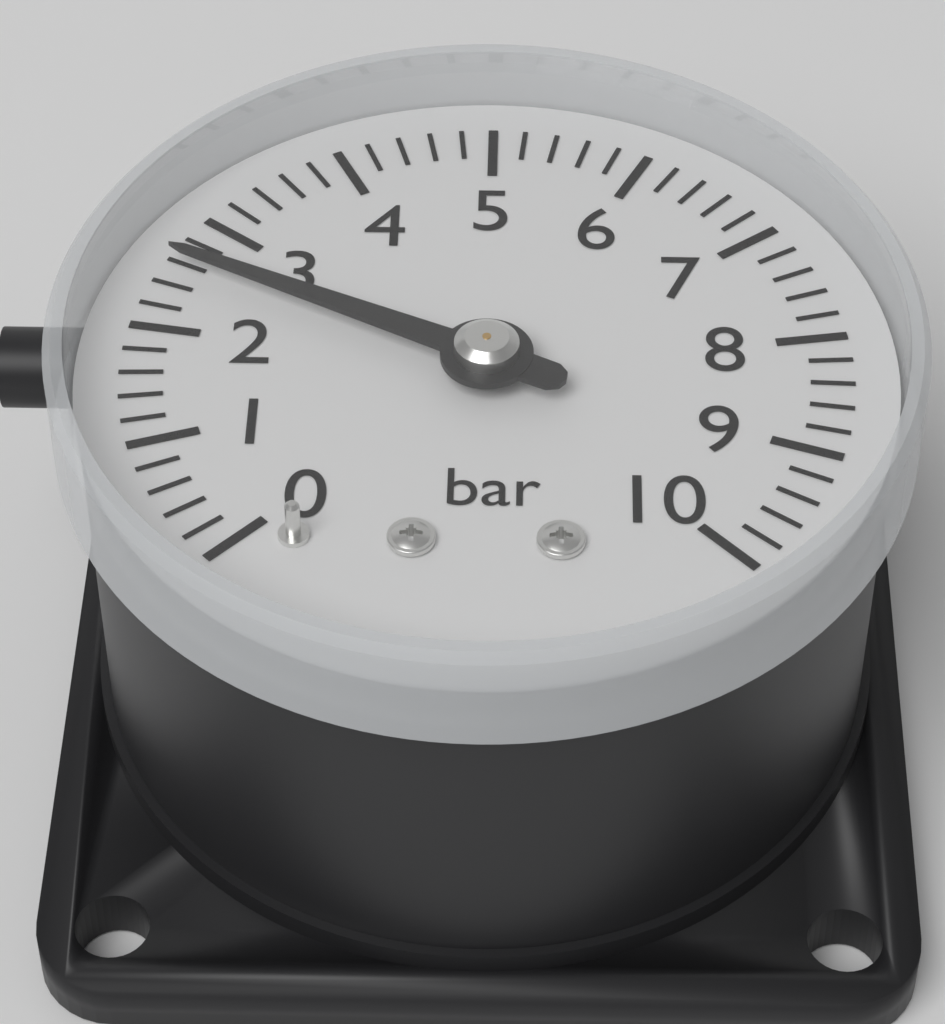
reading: 2.6 bar
